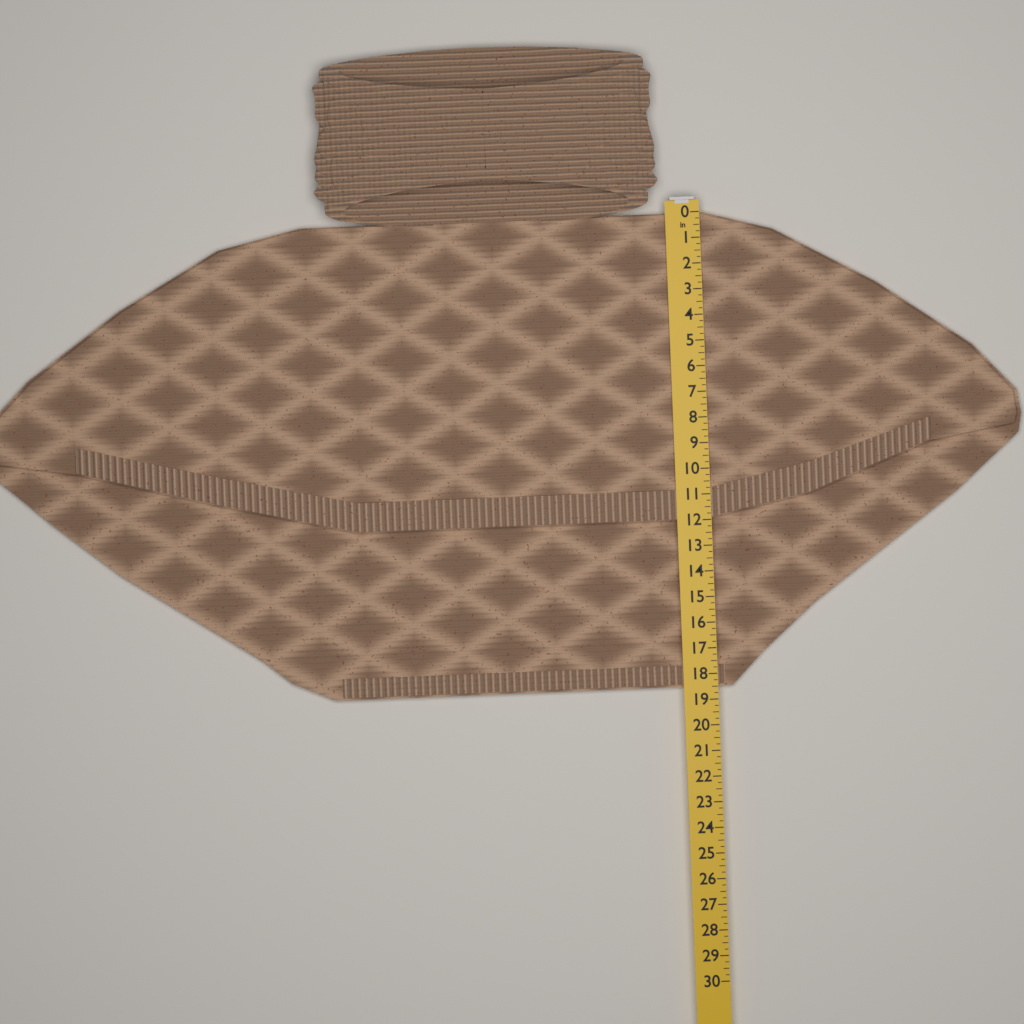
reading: 18.50 in
